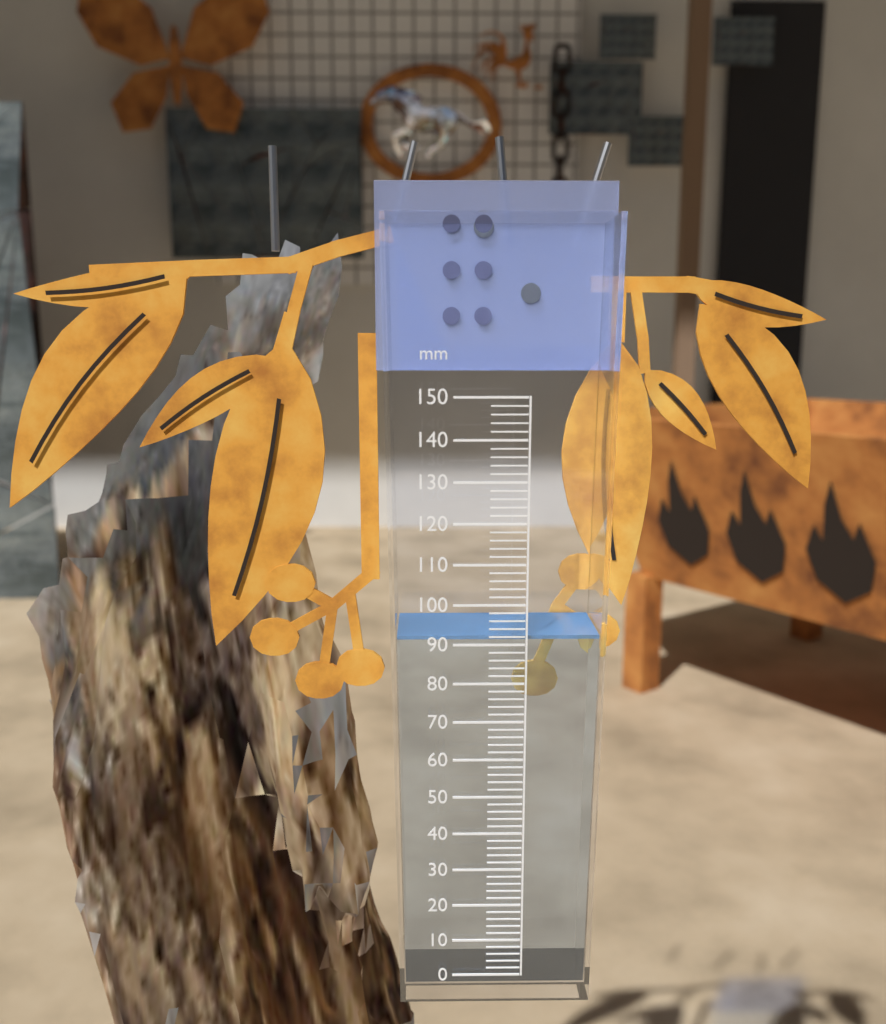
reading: 92 mm
